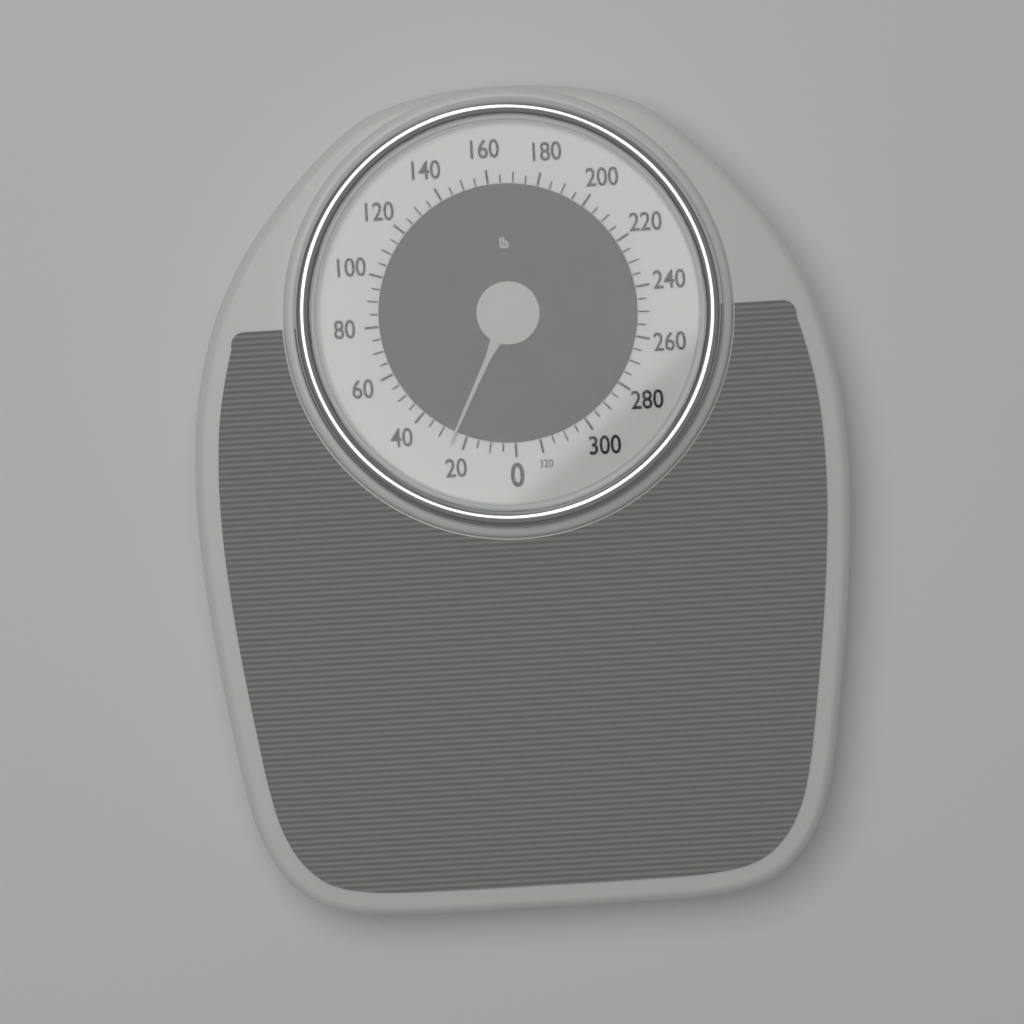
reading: 25 lb
